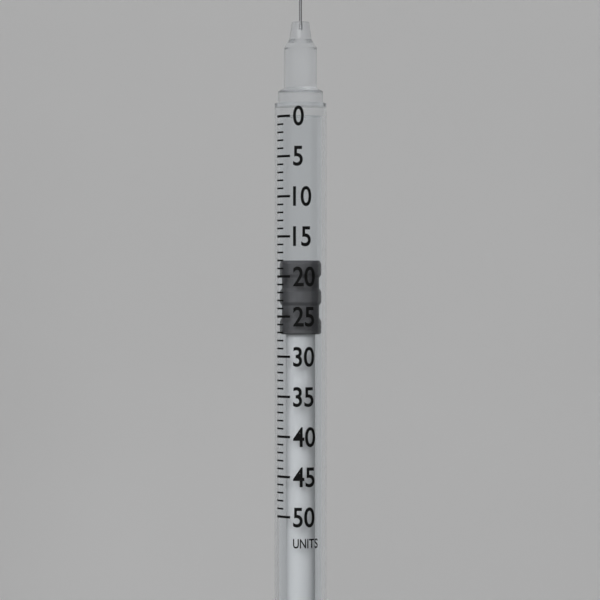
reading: 18 units
